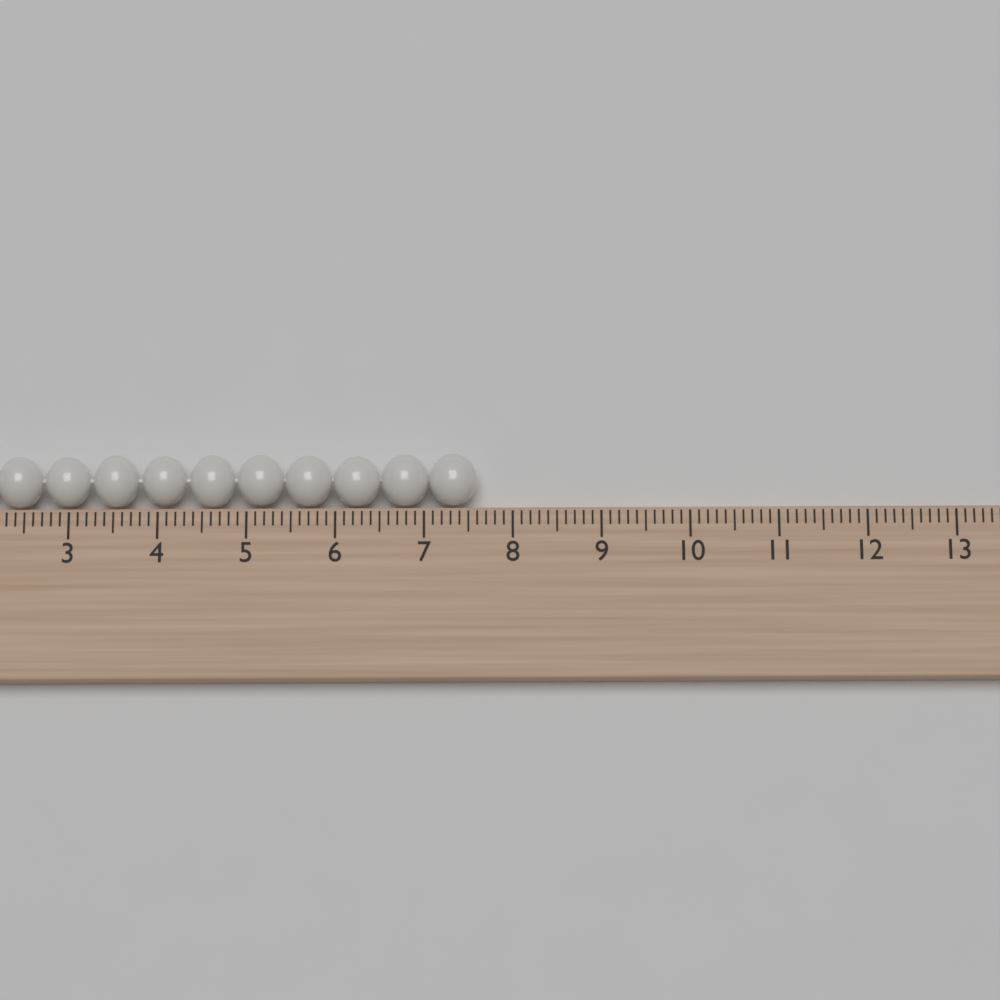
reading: 7.6 cm
